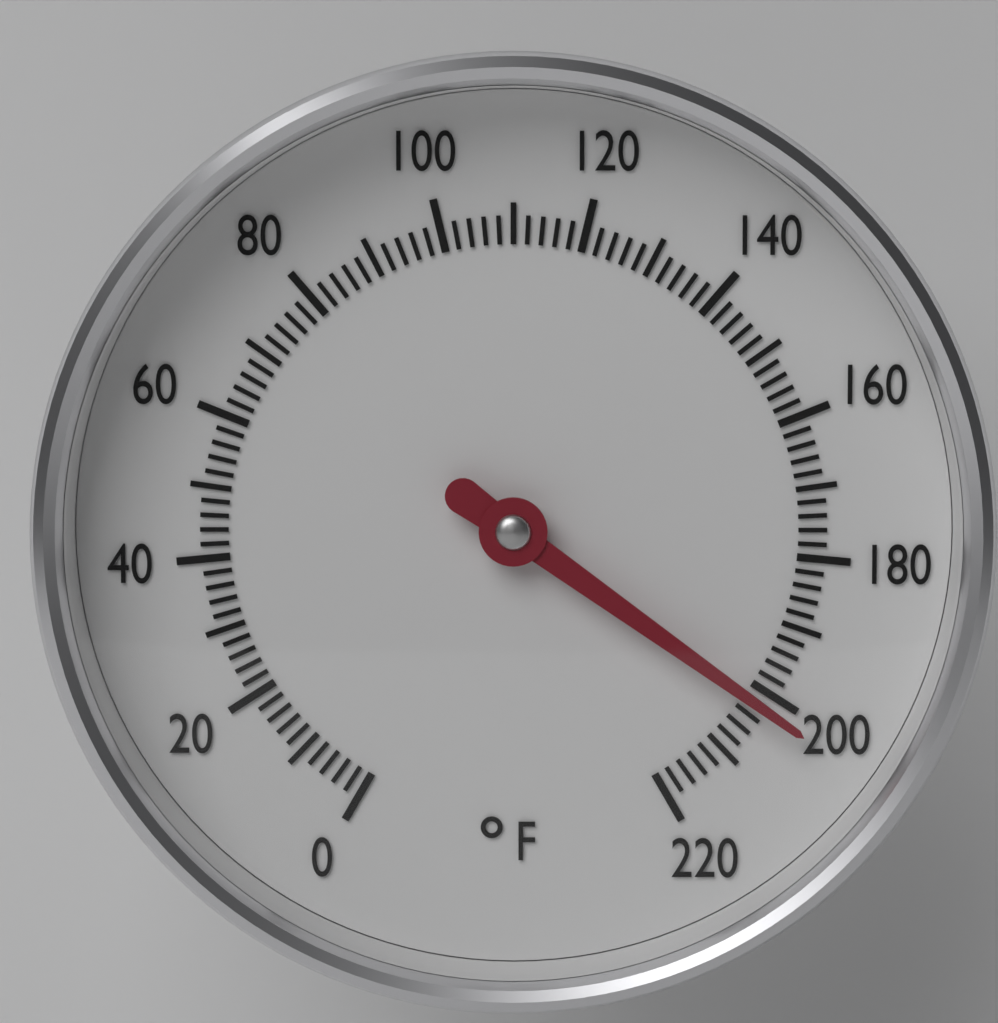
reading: 202 °F
